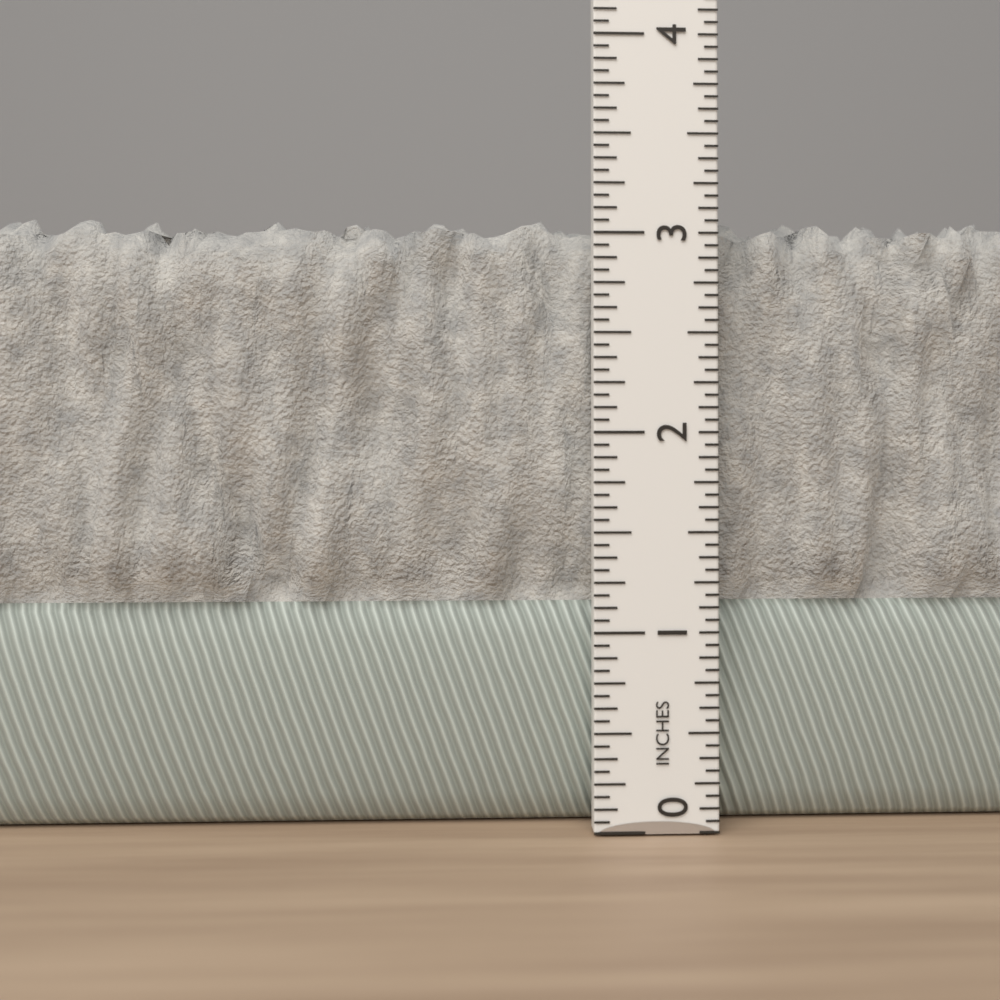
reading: 3.1250 in
